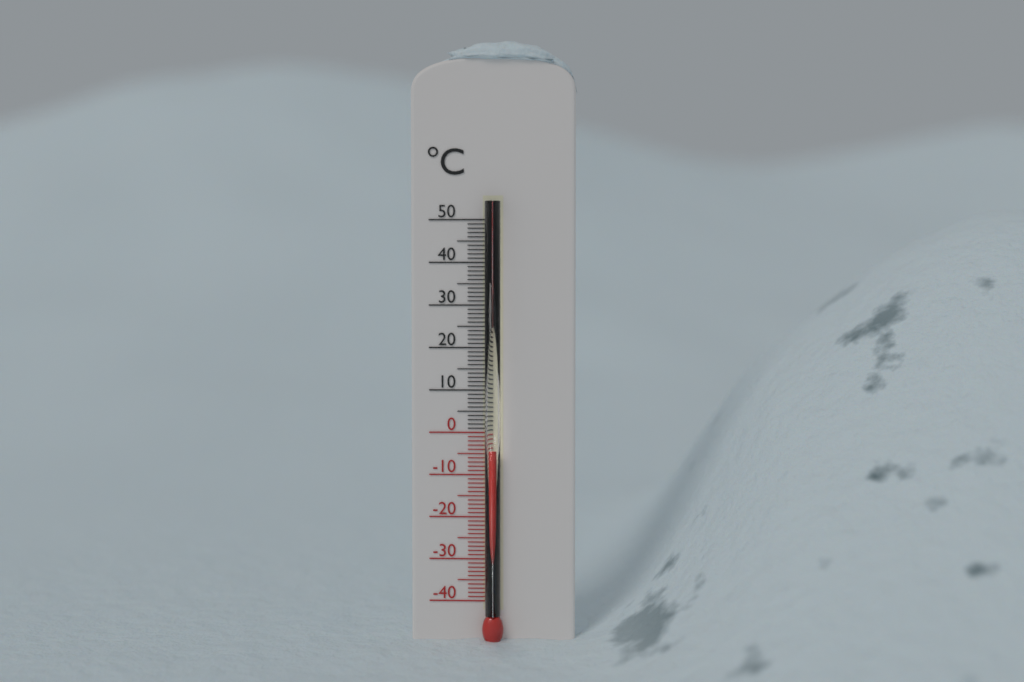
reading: -4 °C
